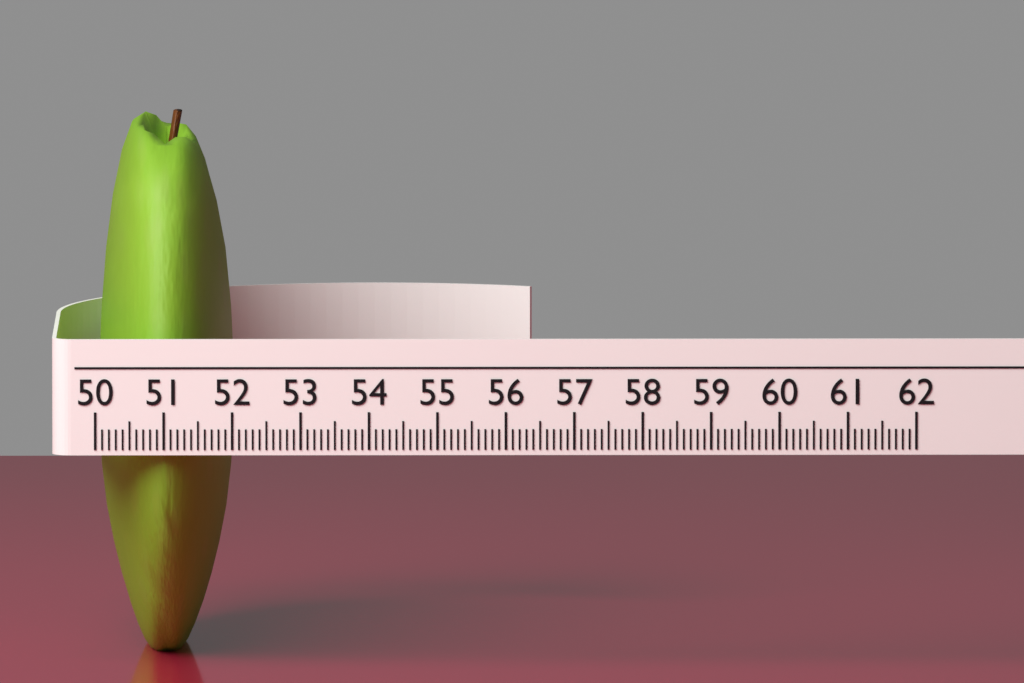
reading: 52.0 (no unit)
